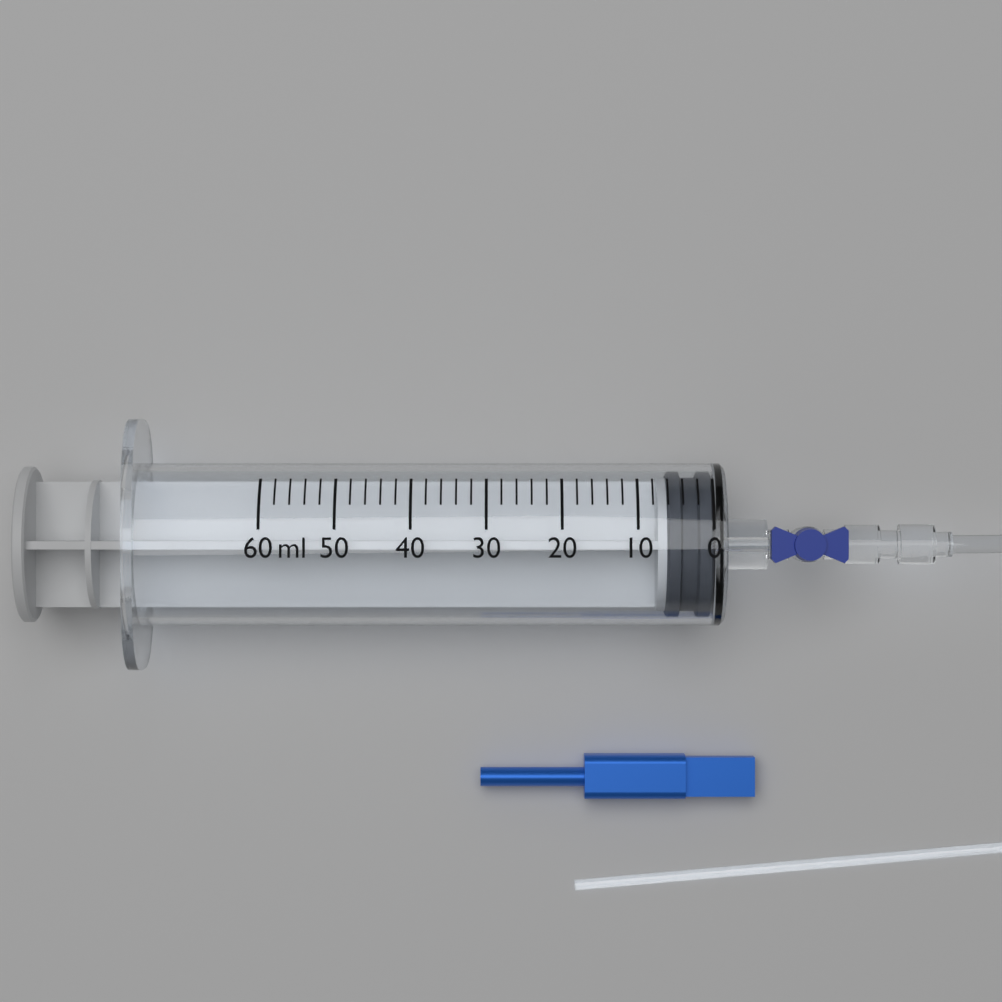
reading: 0 ml
